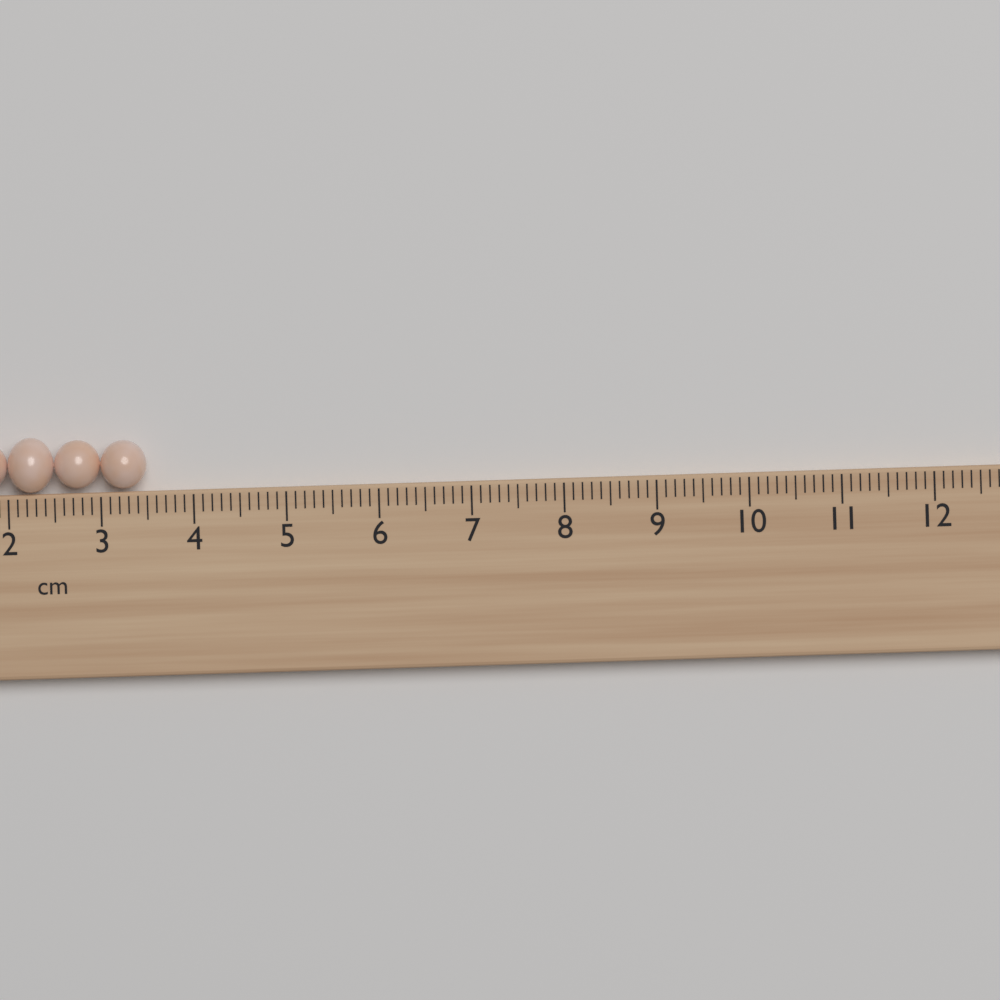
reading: 3.5 cm
